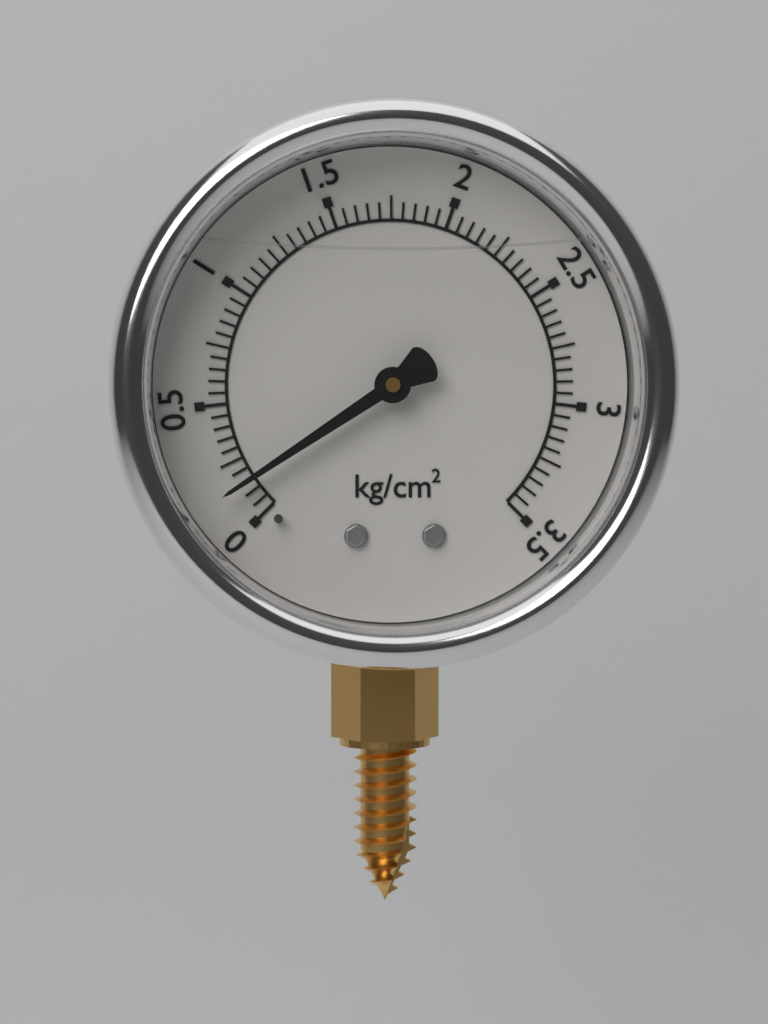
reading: 0.15 kg/cm²
